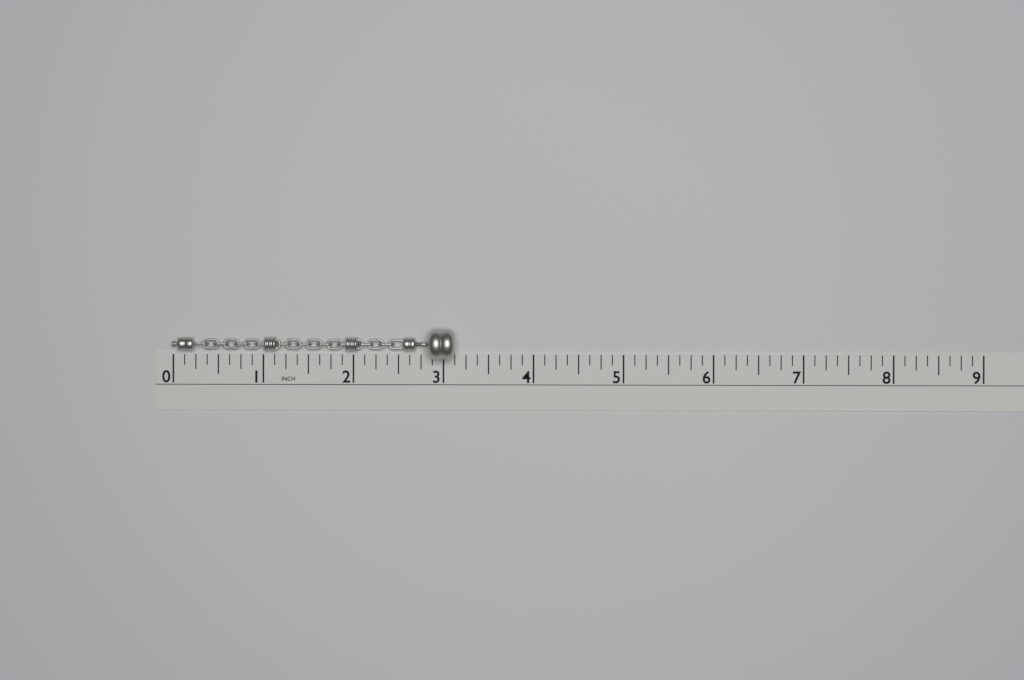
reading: 3.125 in
